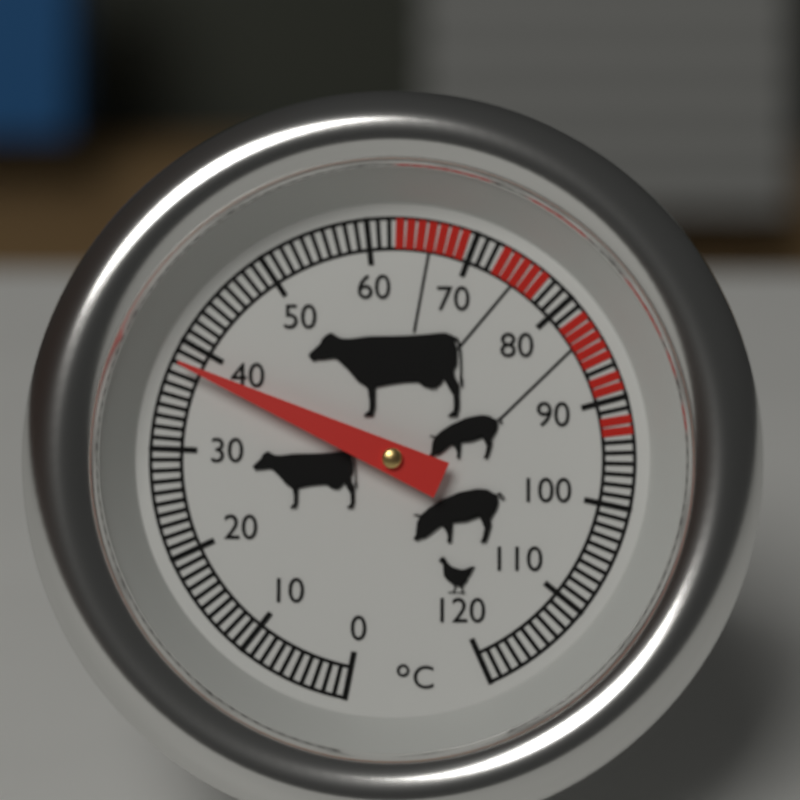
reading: 38 °C
